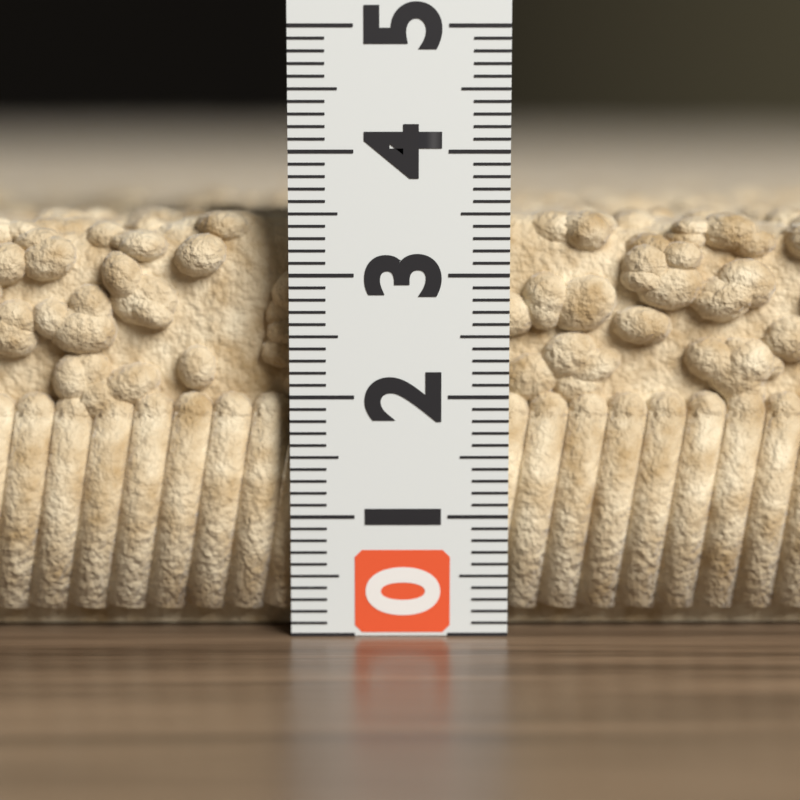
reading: 3.5 (no unit)
